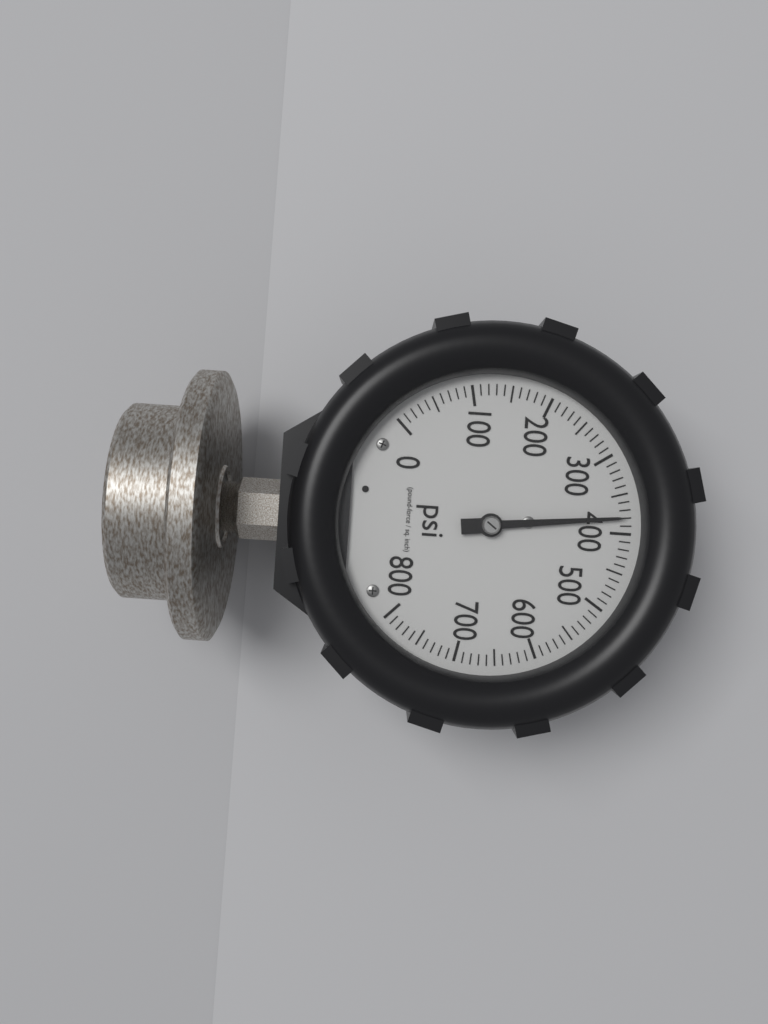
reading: 380 psi
